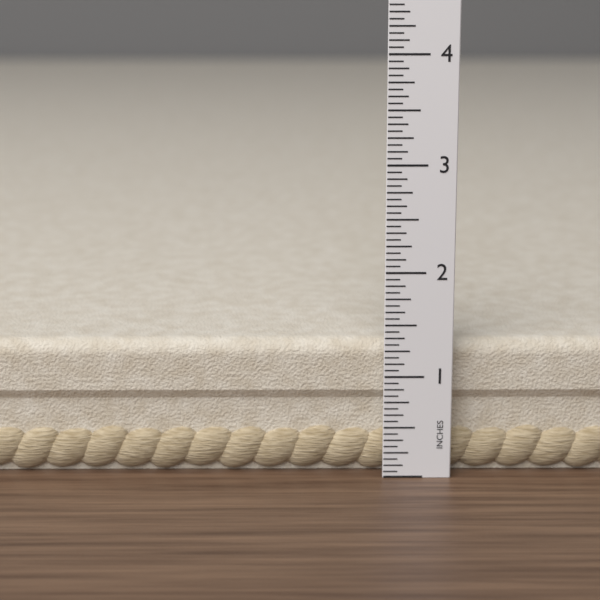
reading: 1.3125 in
